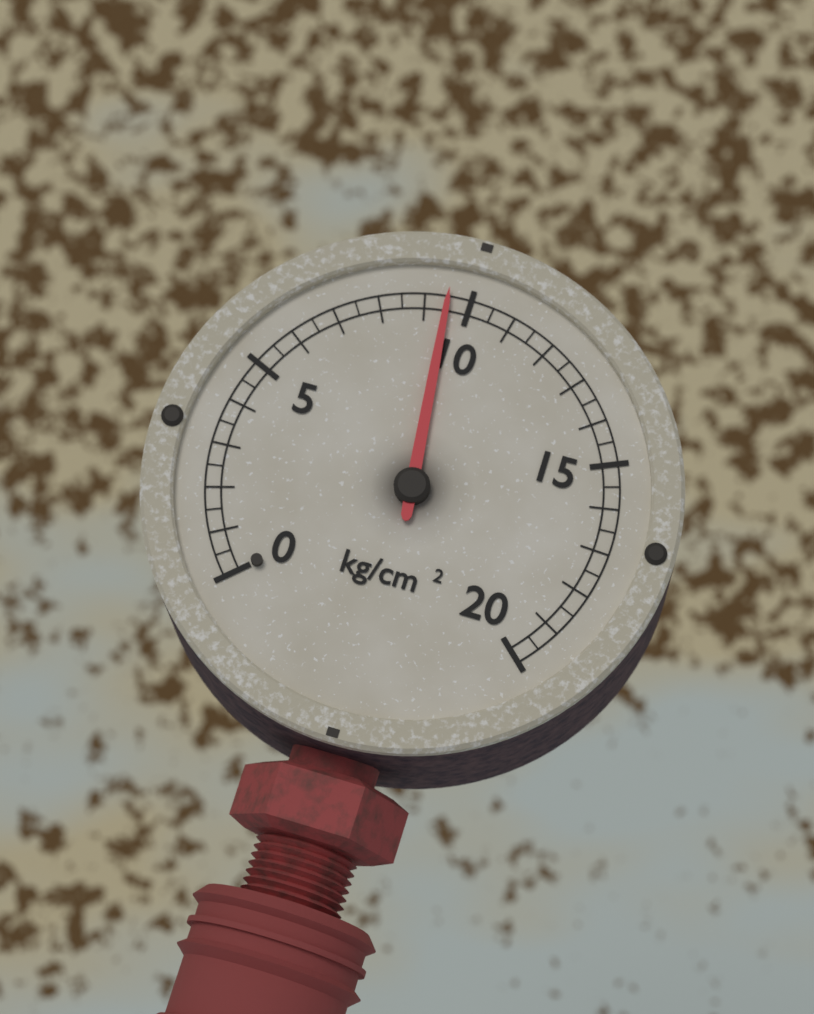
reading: 9.5 kg/cm²
